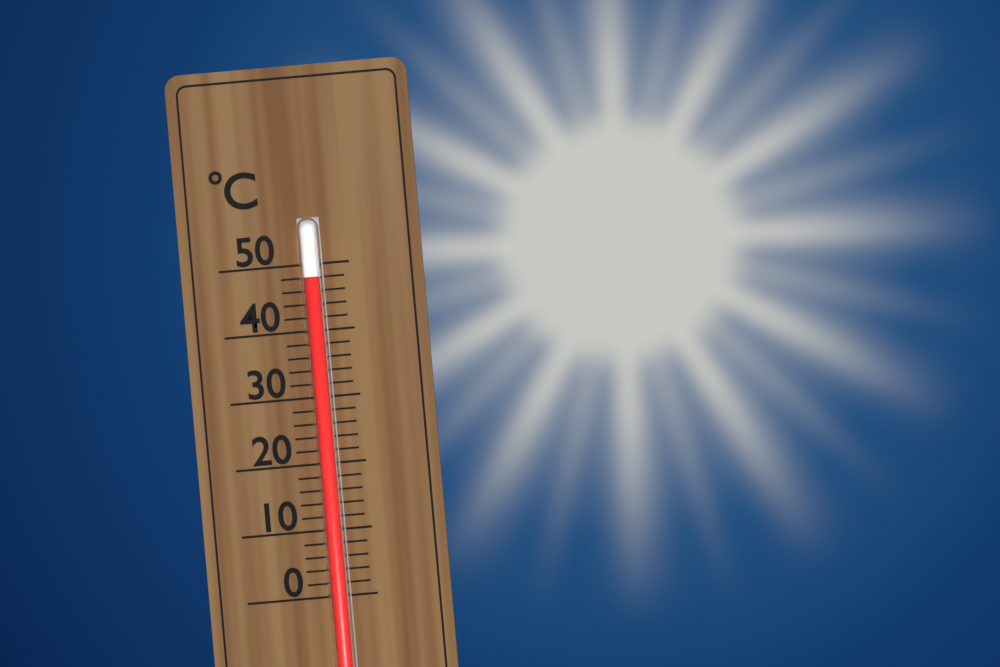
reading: 48 °C
